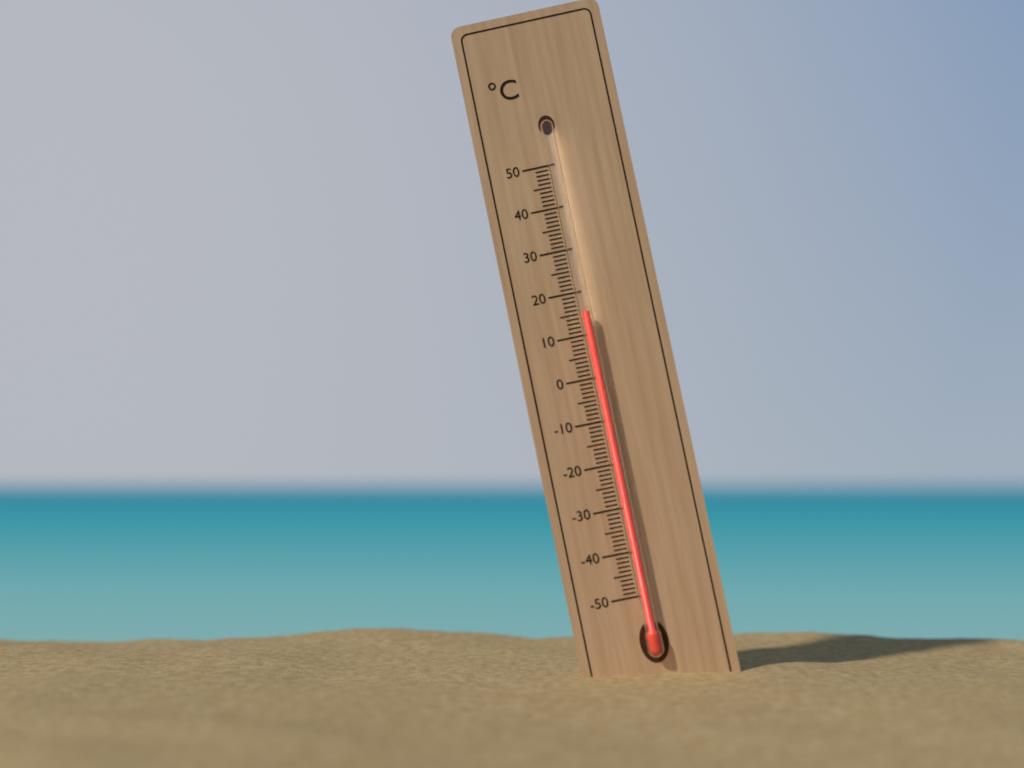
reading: 15 °C
